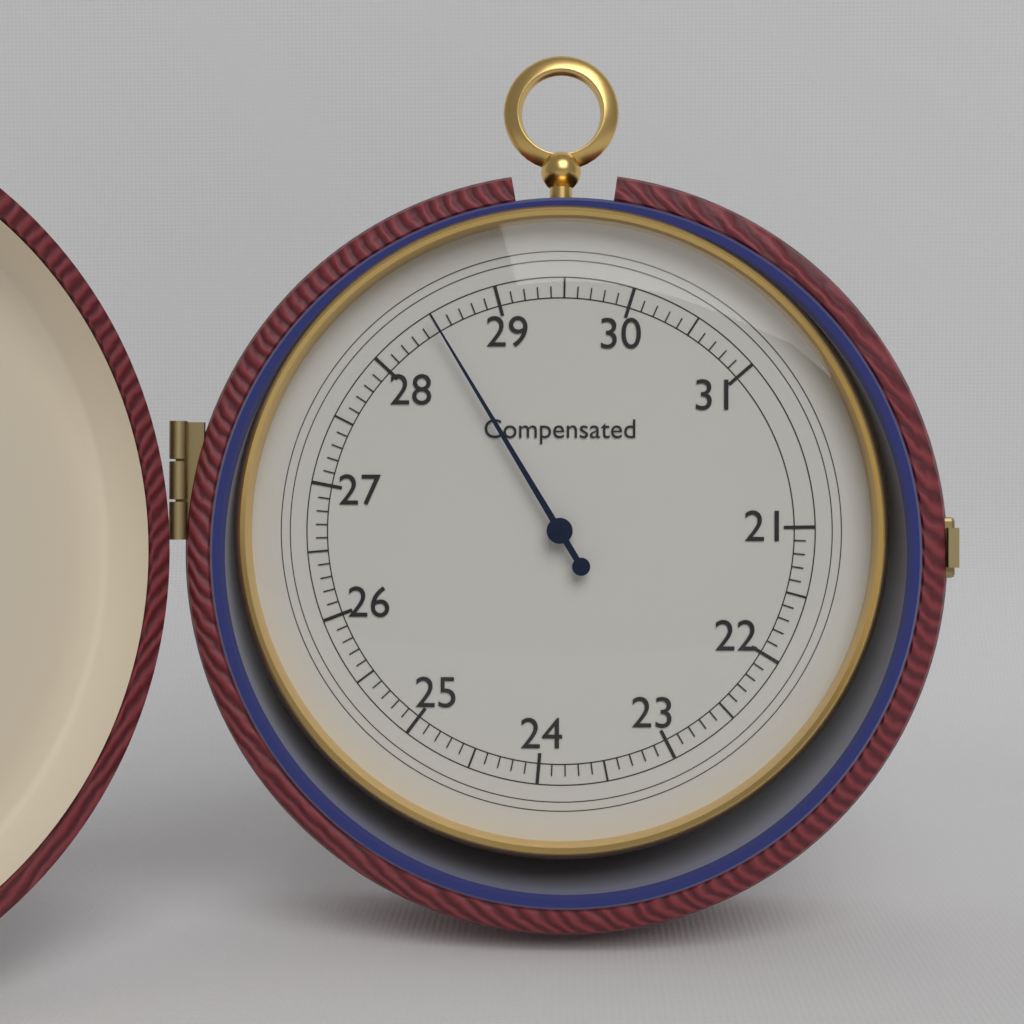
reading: 28.5 (no unit)
